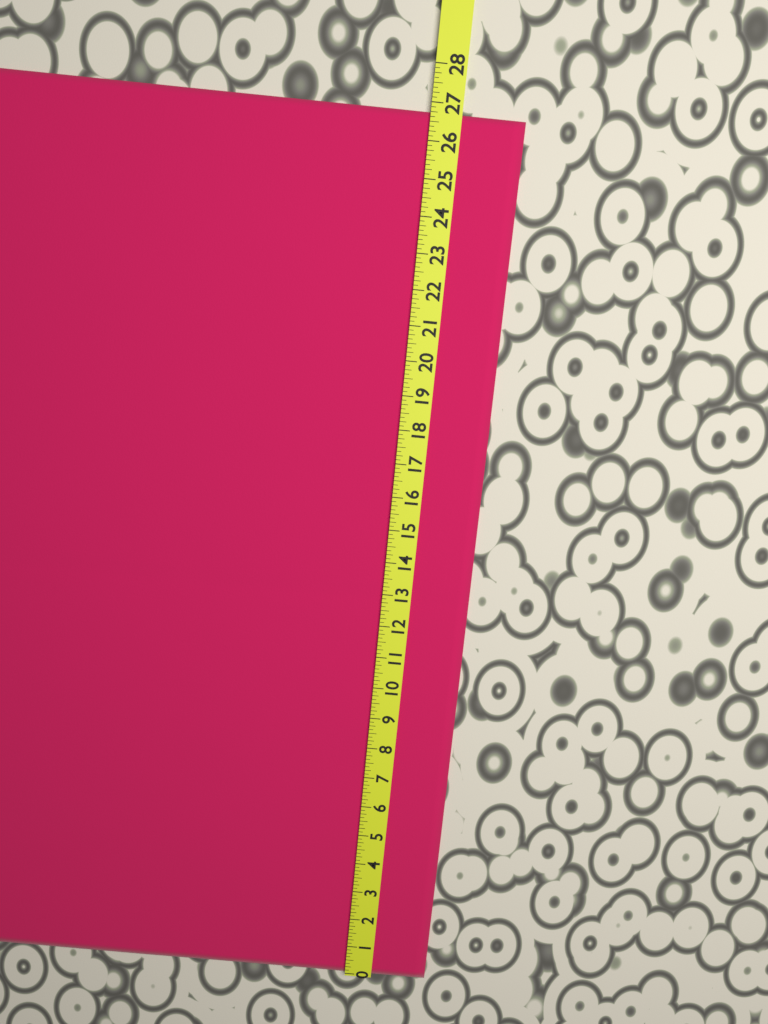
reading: 26.750 (no unit)
